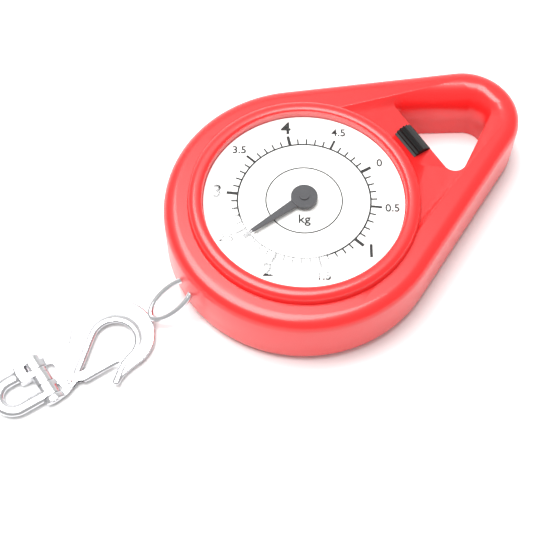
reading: 2.4 kg
